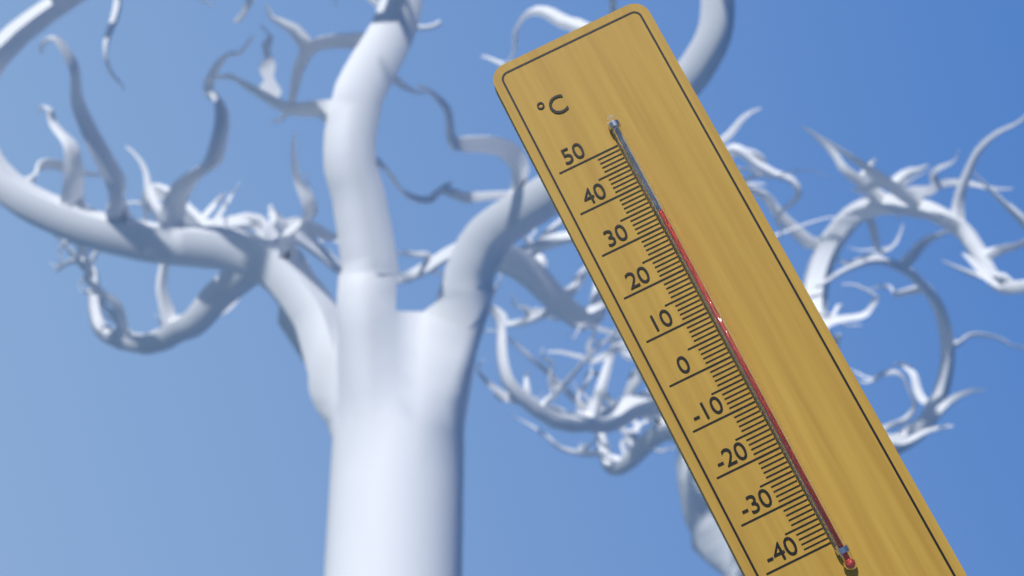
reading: 33 °C
